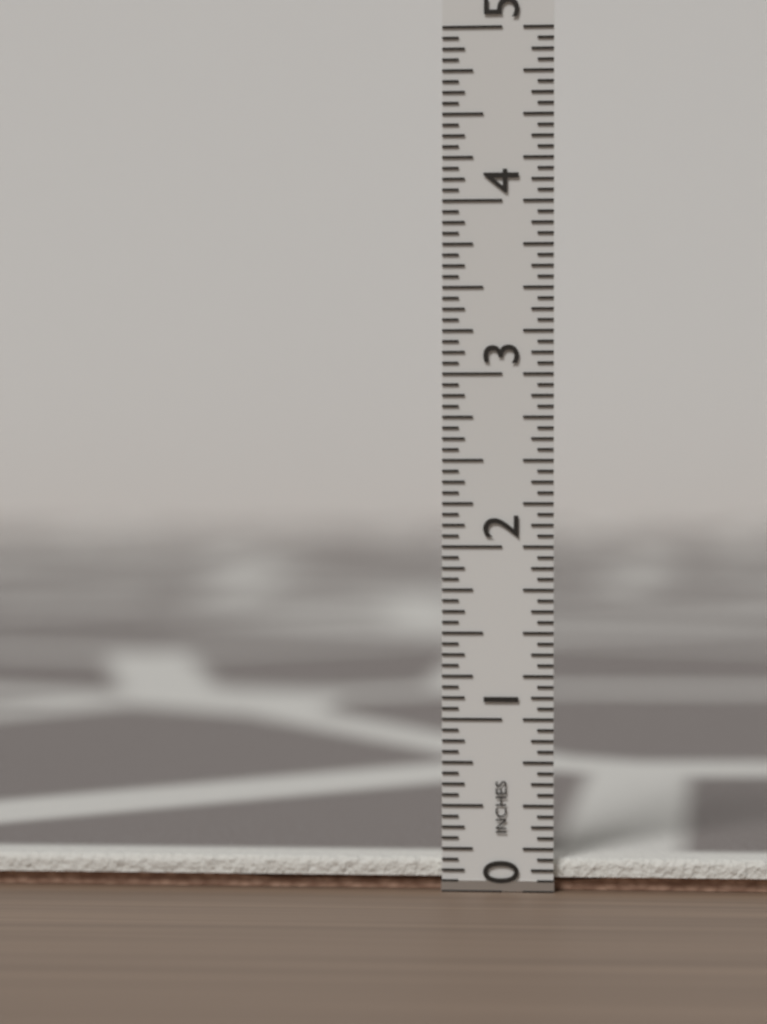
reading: 0.1875 in
